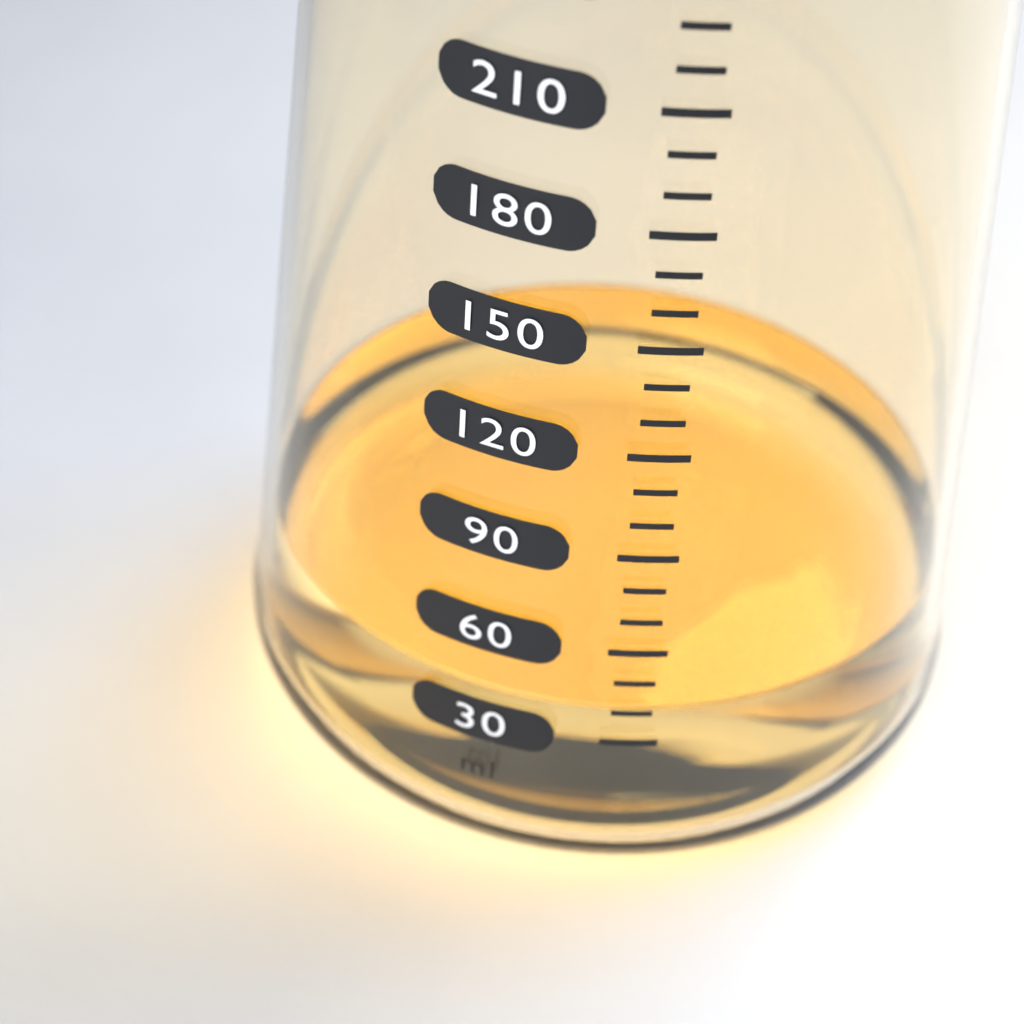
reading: 40 ml
